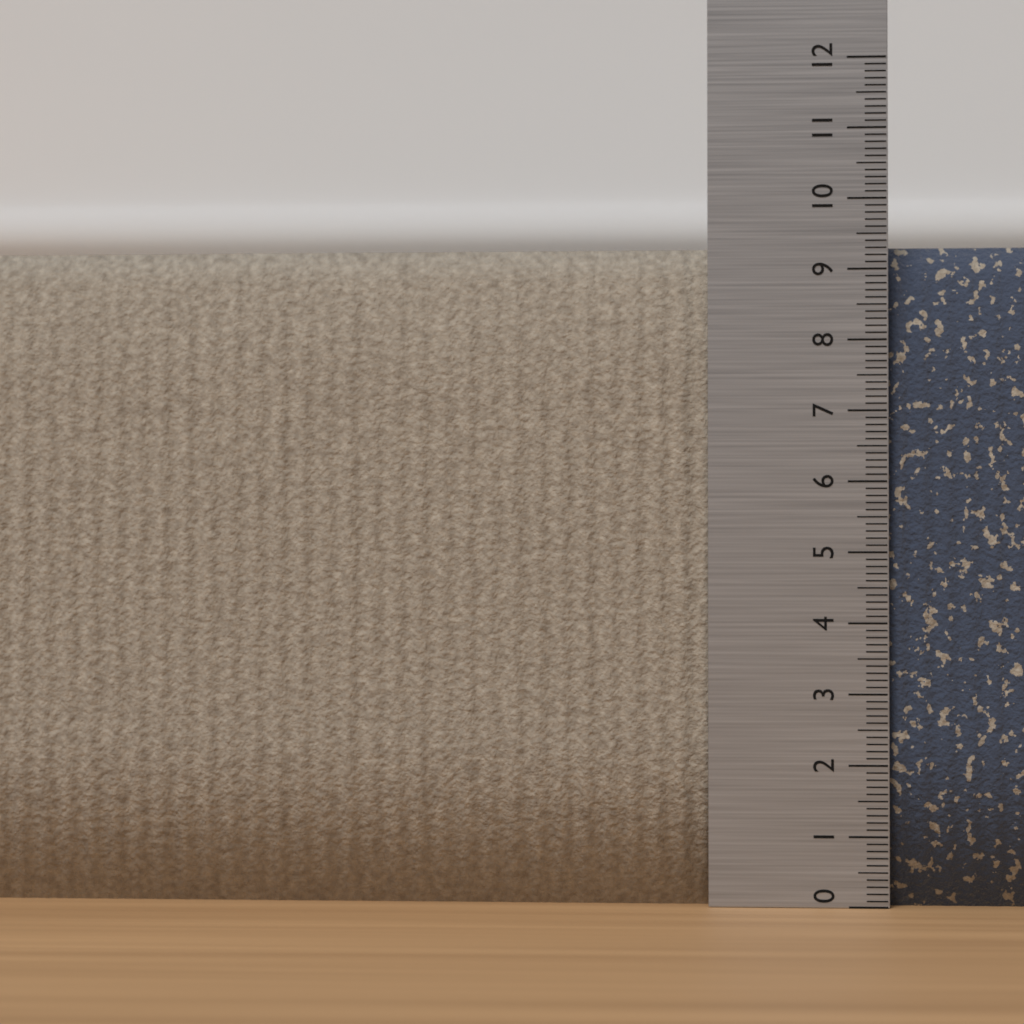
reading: 9.4 (no unit)
